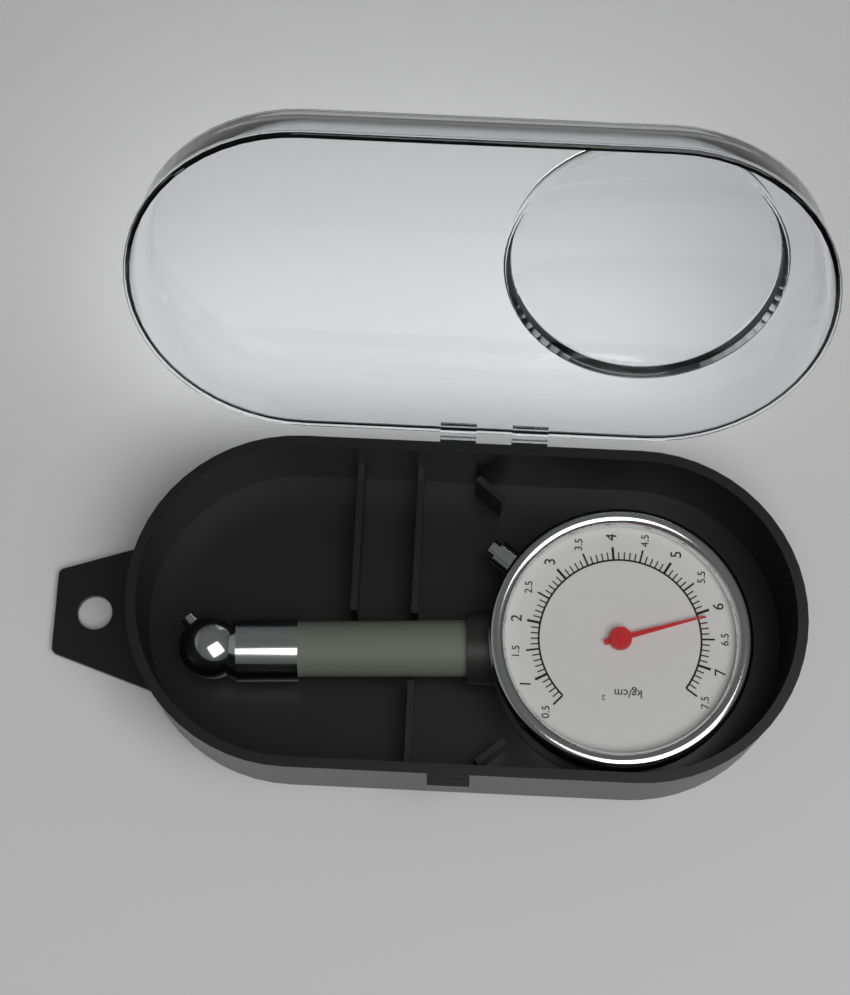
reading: 6.1 kg/cm²
